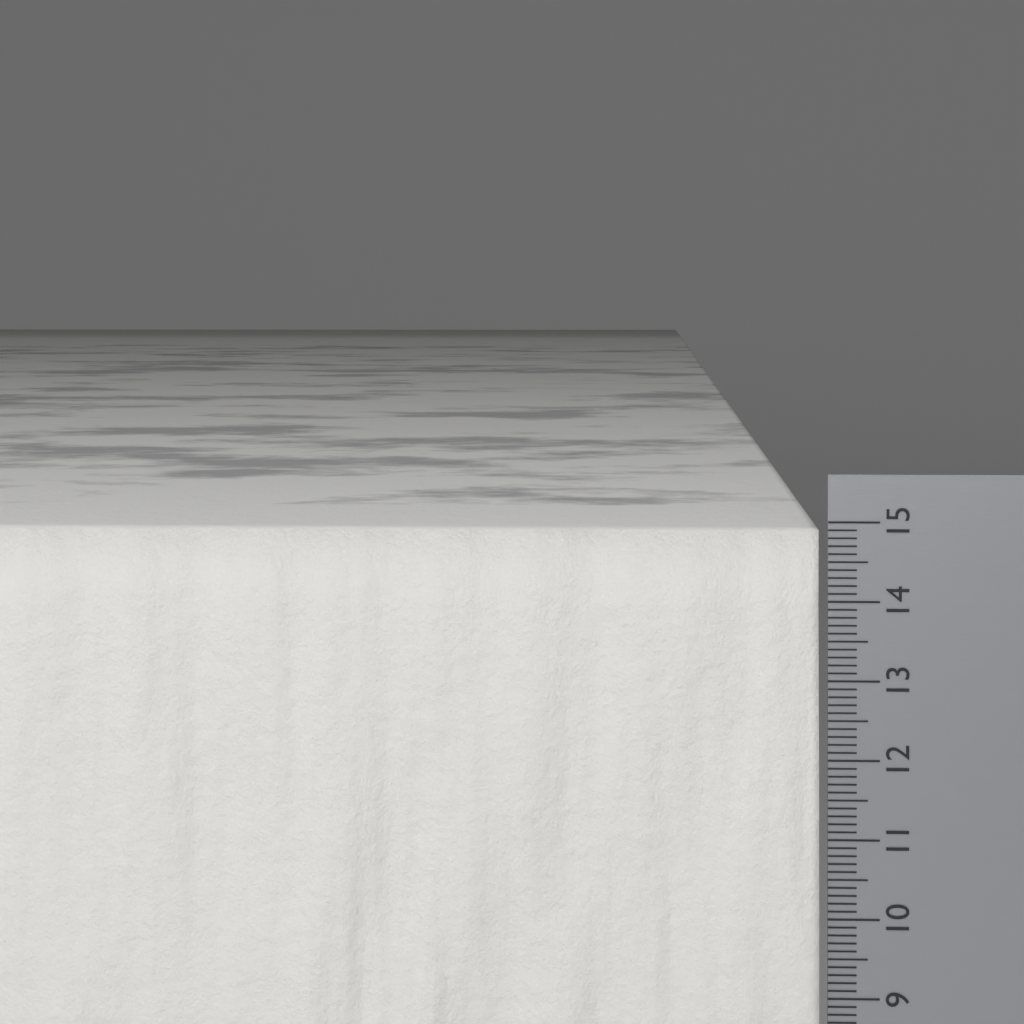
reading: 14.9 cm
